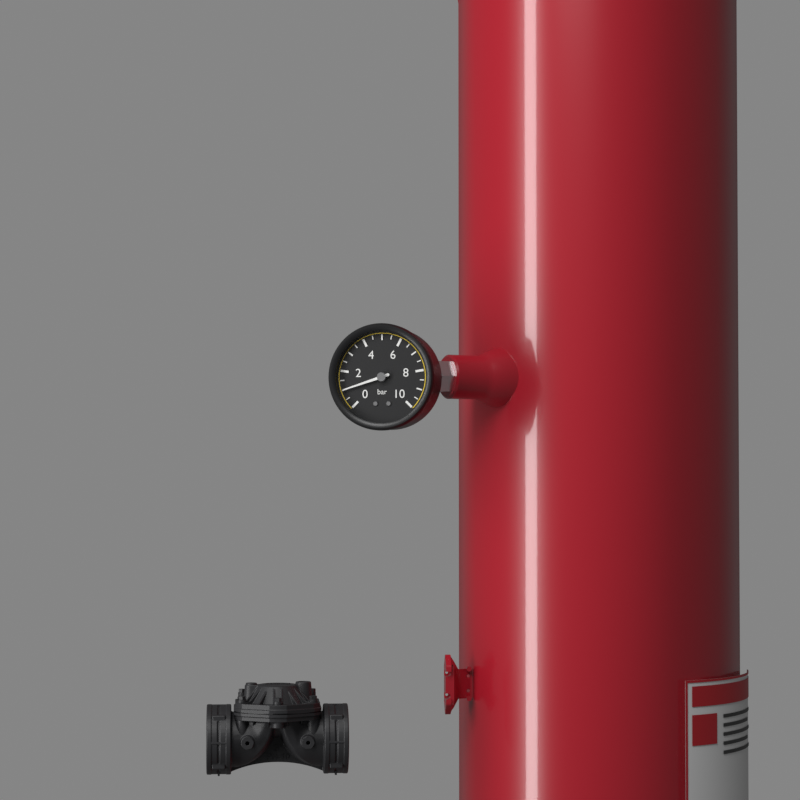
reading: 1.0 bar
